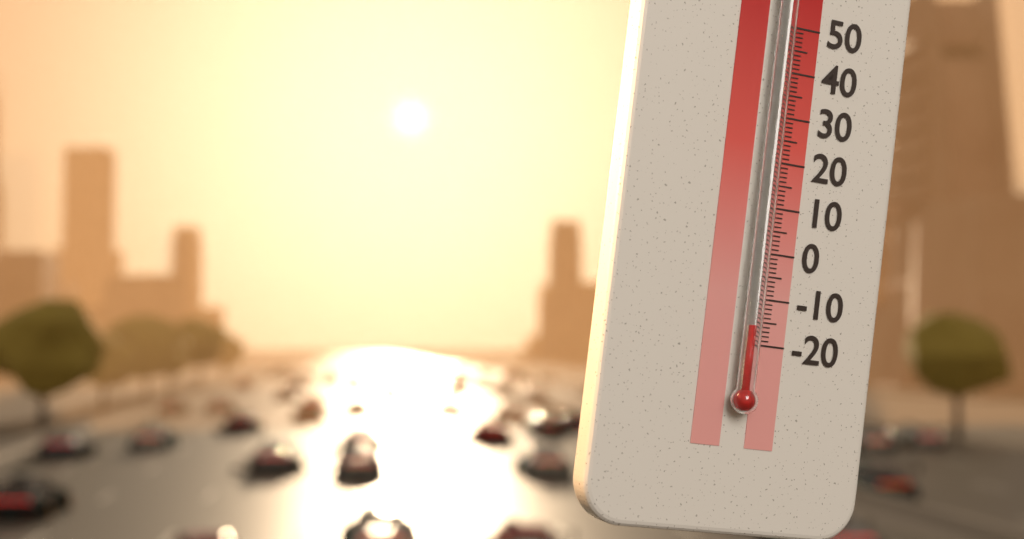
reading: -16 °C
